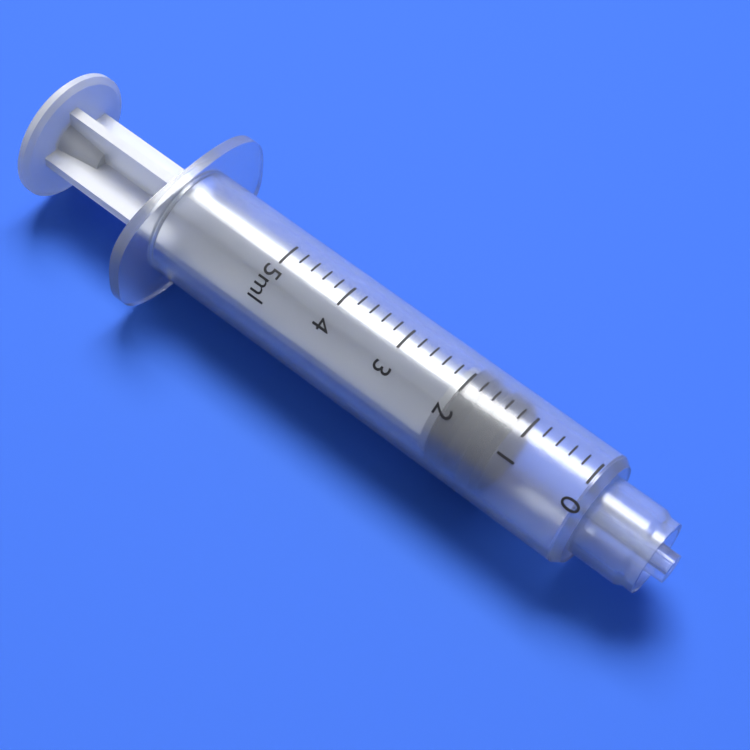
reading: 1.2 ml
